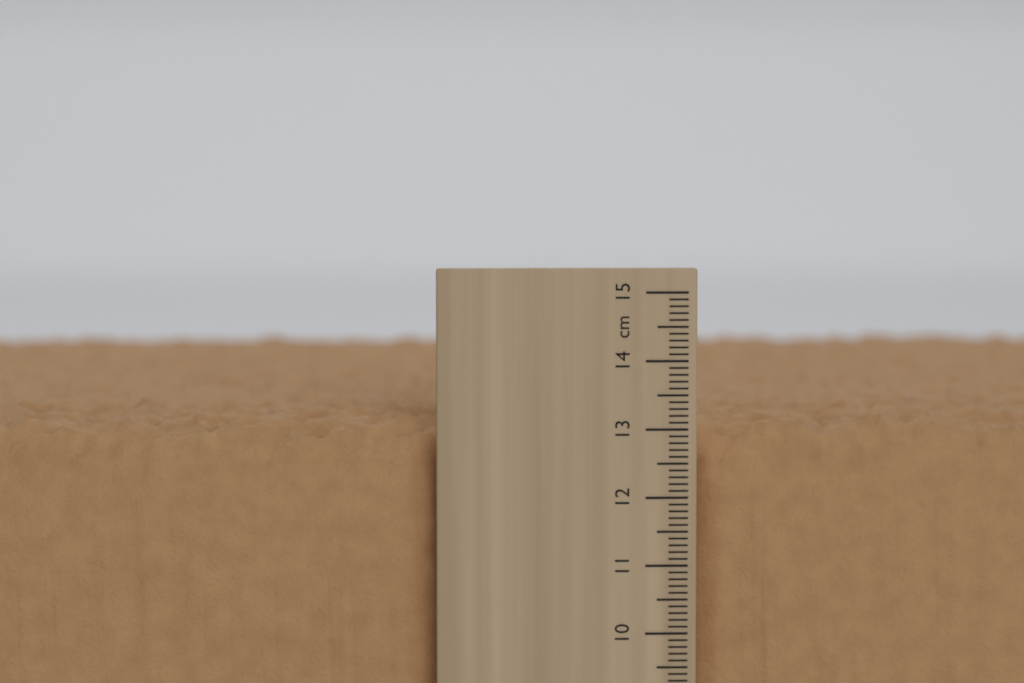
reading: 13.2 cm
